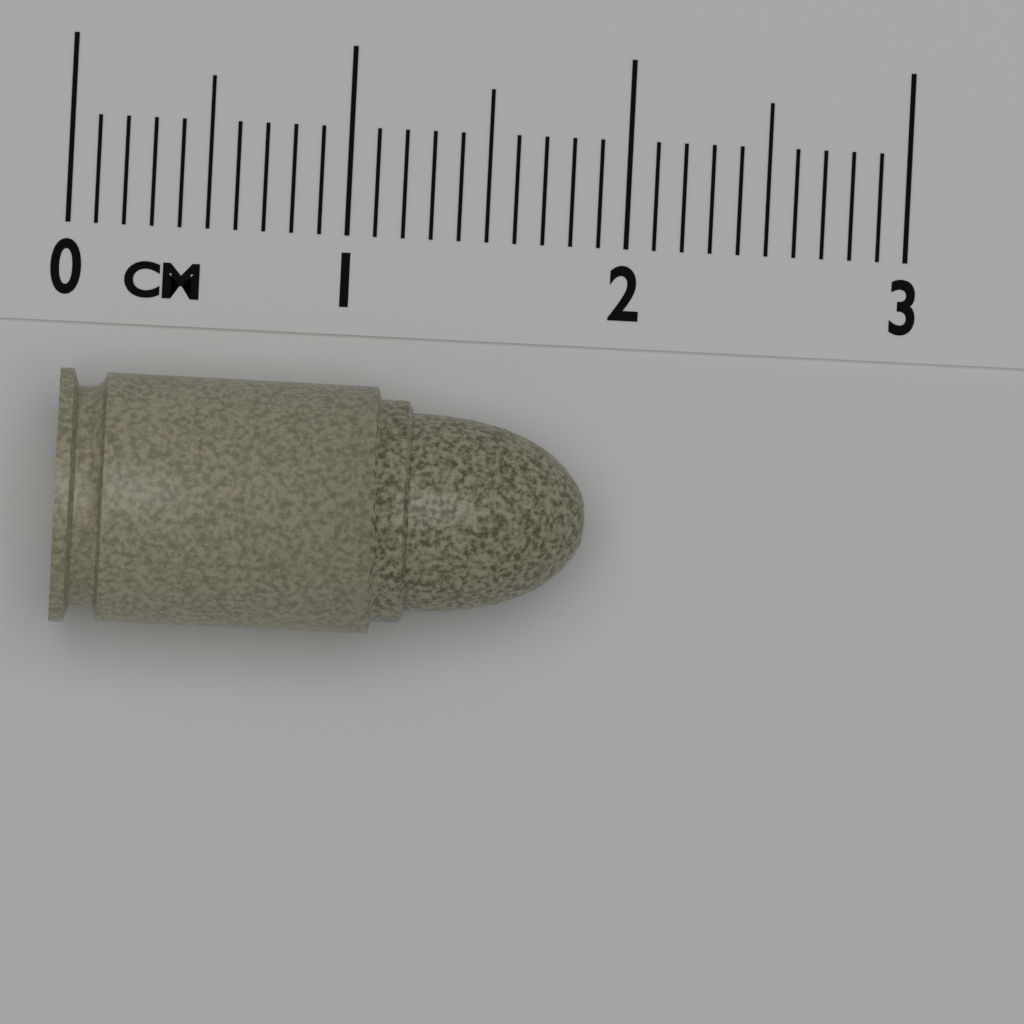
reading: 1.9 cm
